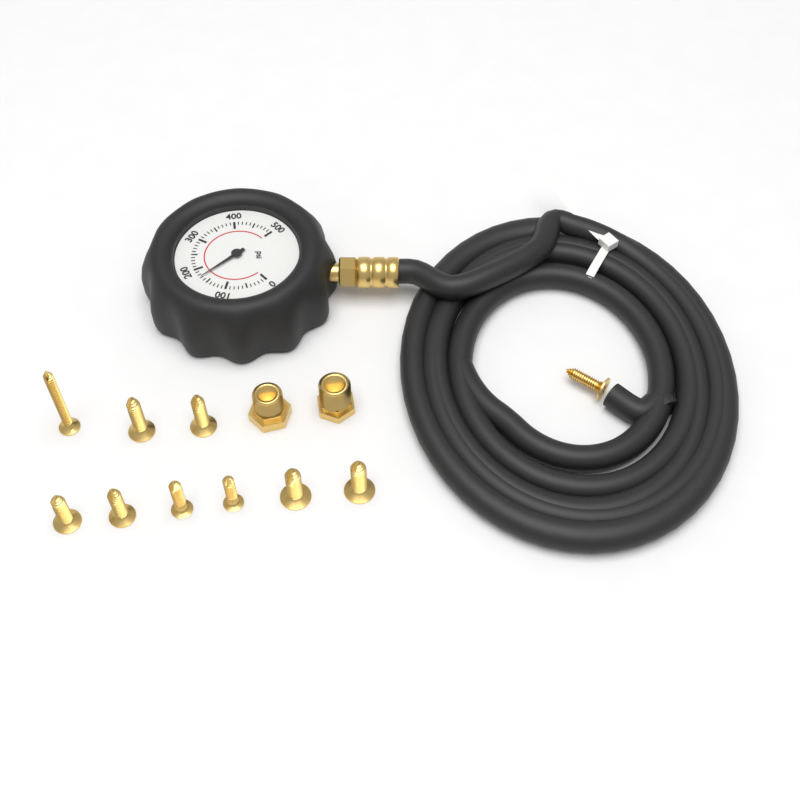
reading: 170 psi
